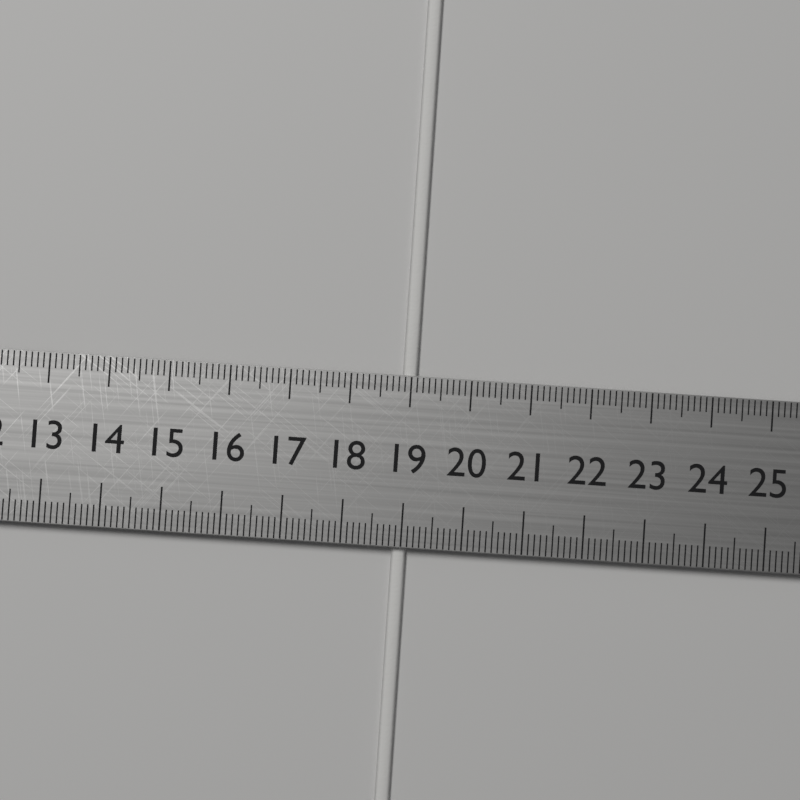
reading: 19.1 cm
